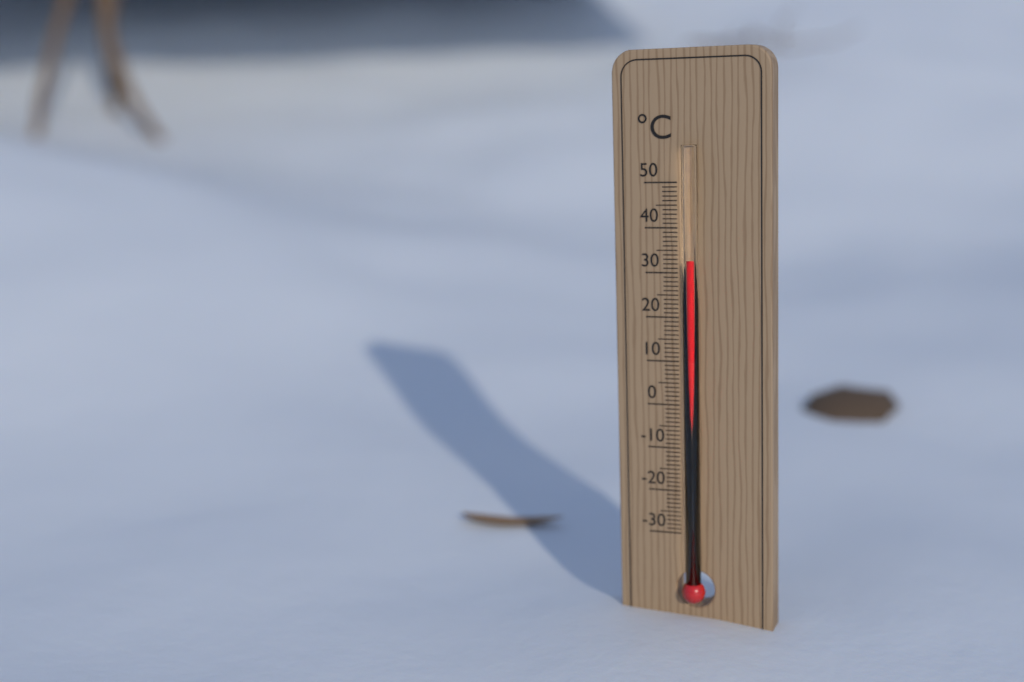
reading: 33 °C
